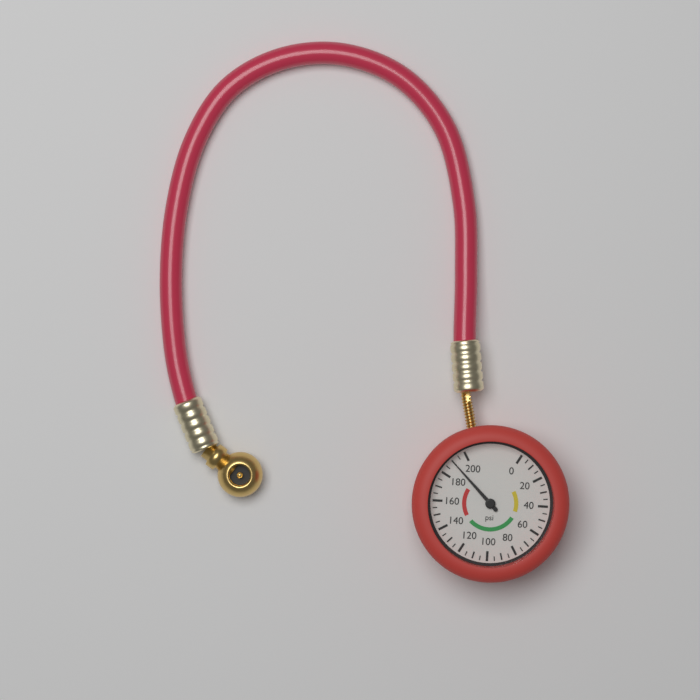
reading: 190 psi
